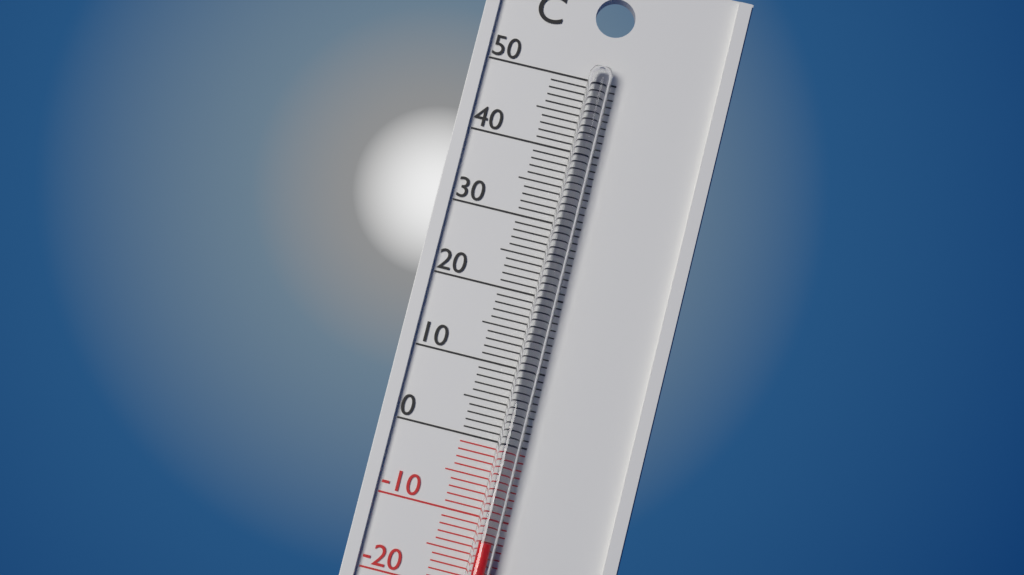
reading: -13 °C
